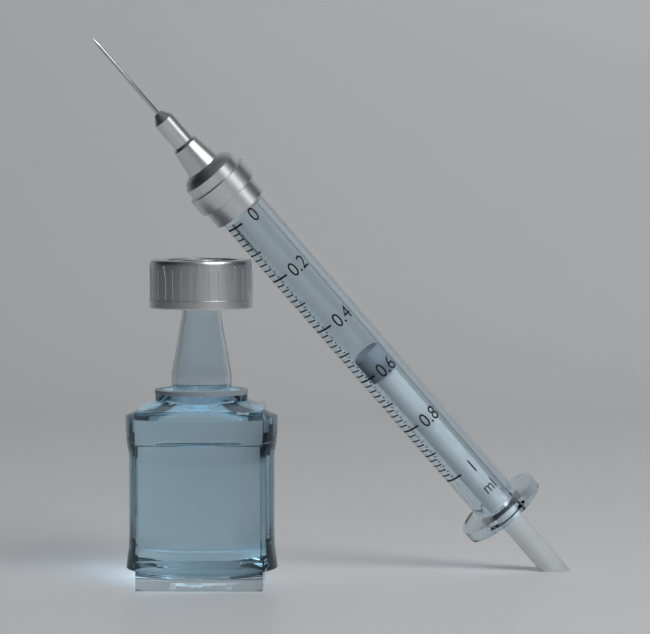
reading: 0.54 ml
